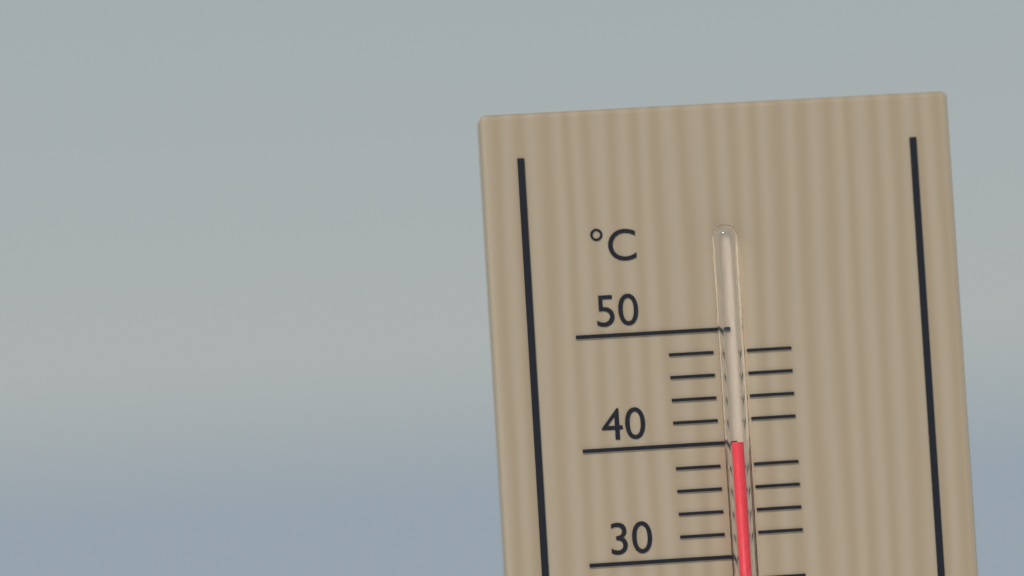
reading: 40 °C
